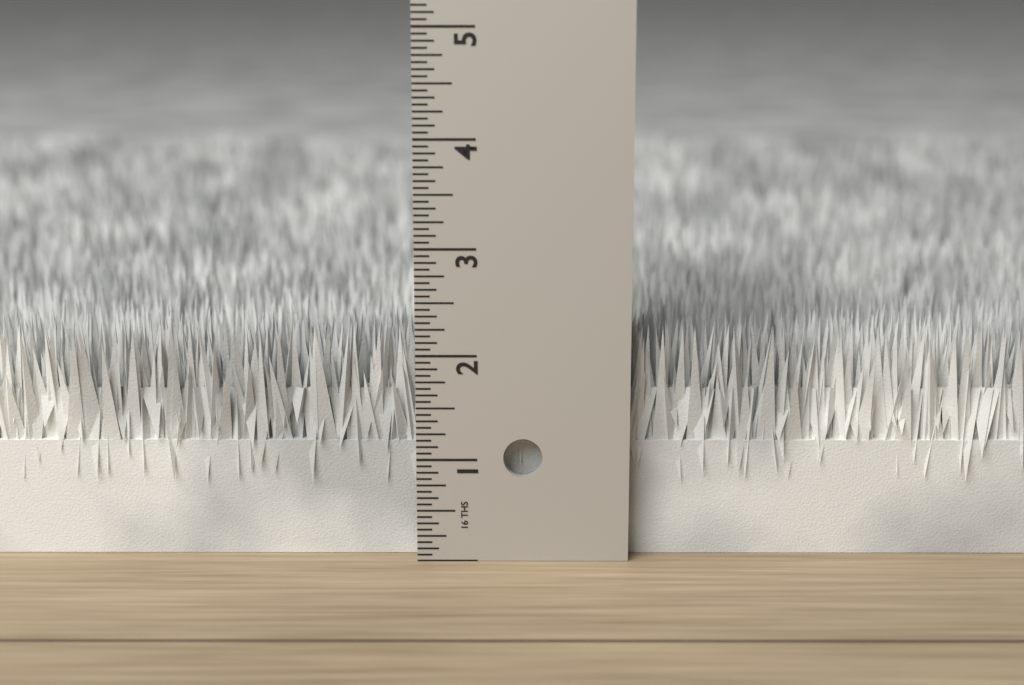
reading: 2.2500 in
